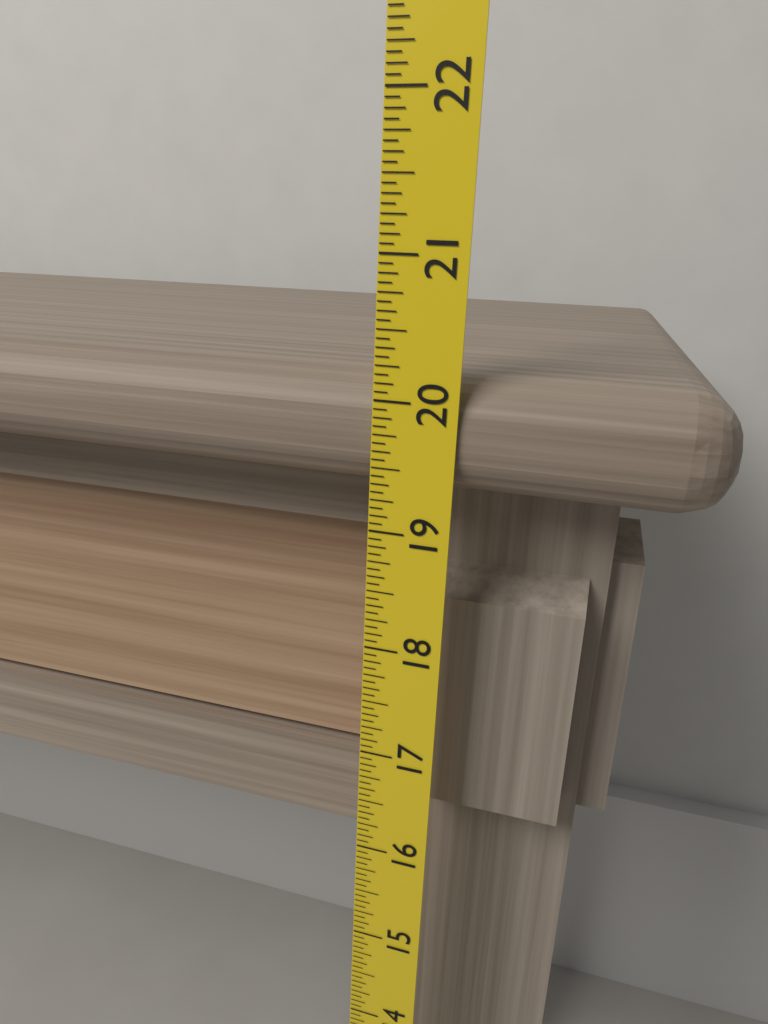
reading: 20.1875 (no unit)
